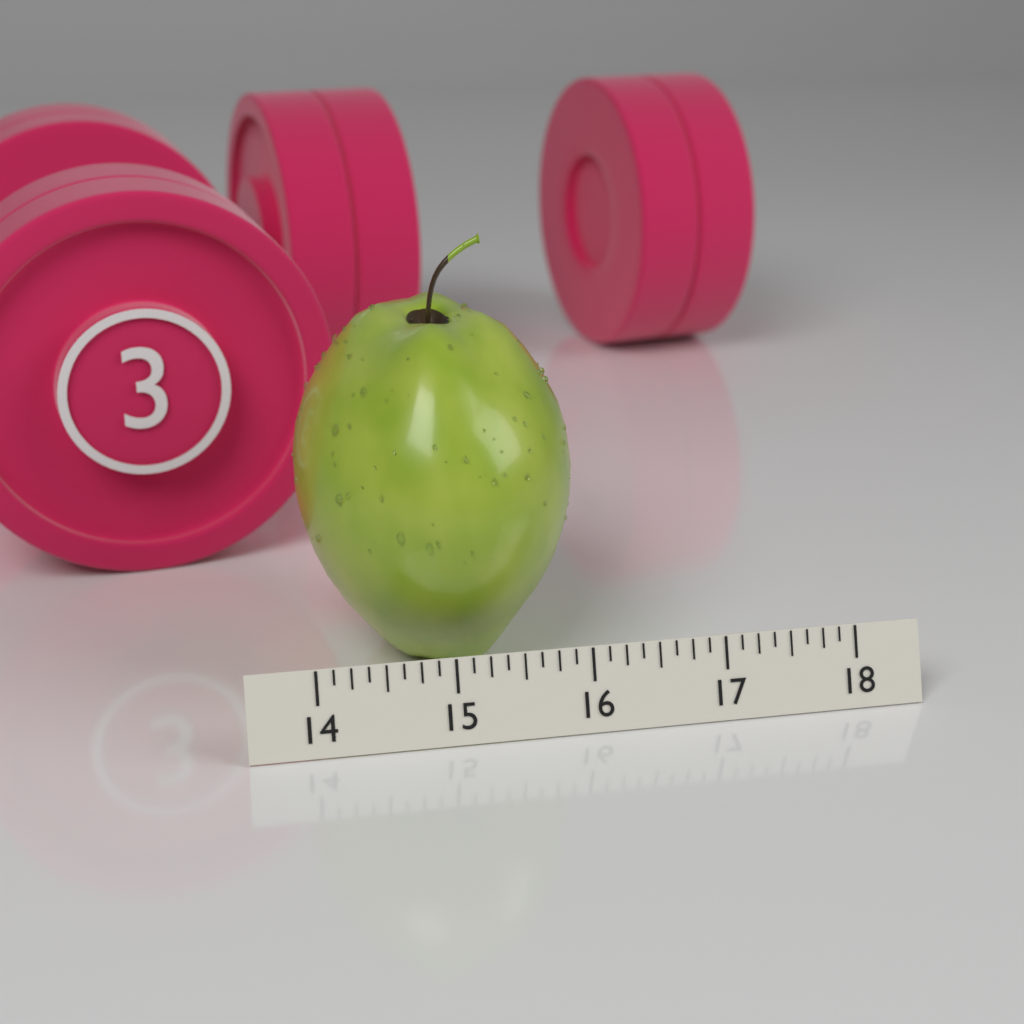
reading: 16.125 (no unit)
